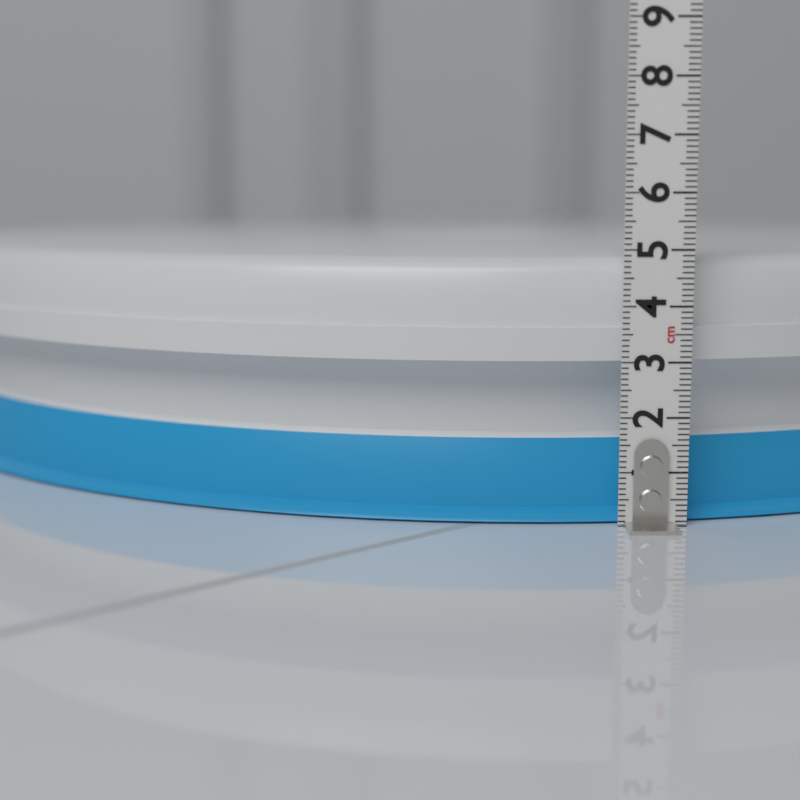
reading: 4.9 cm
